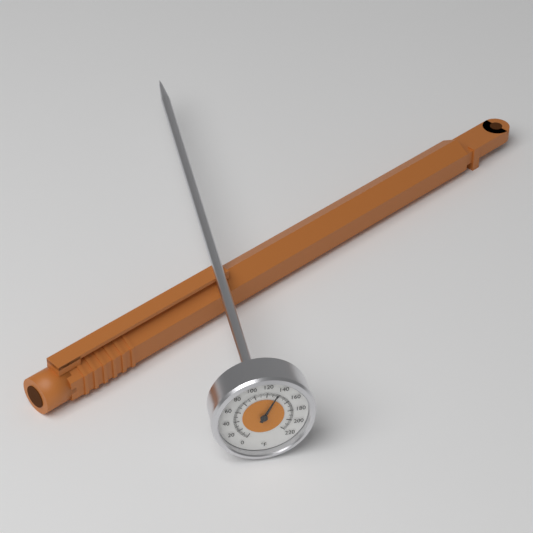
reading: 136 °F
